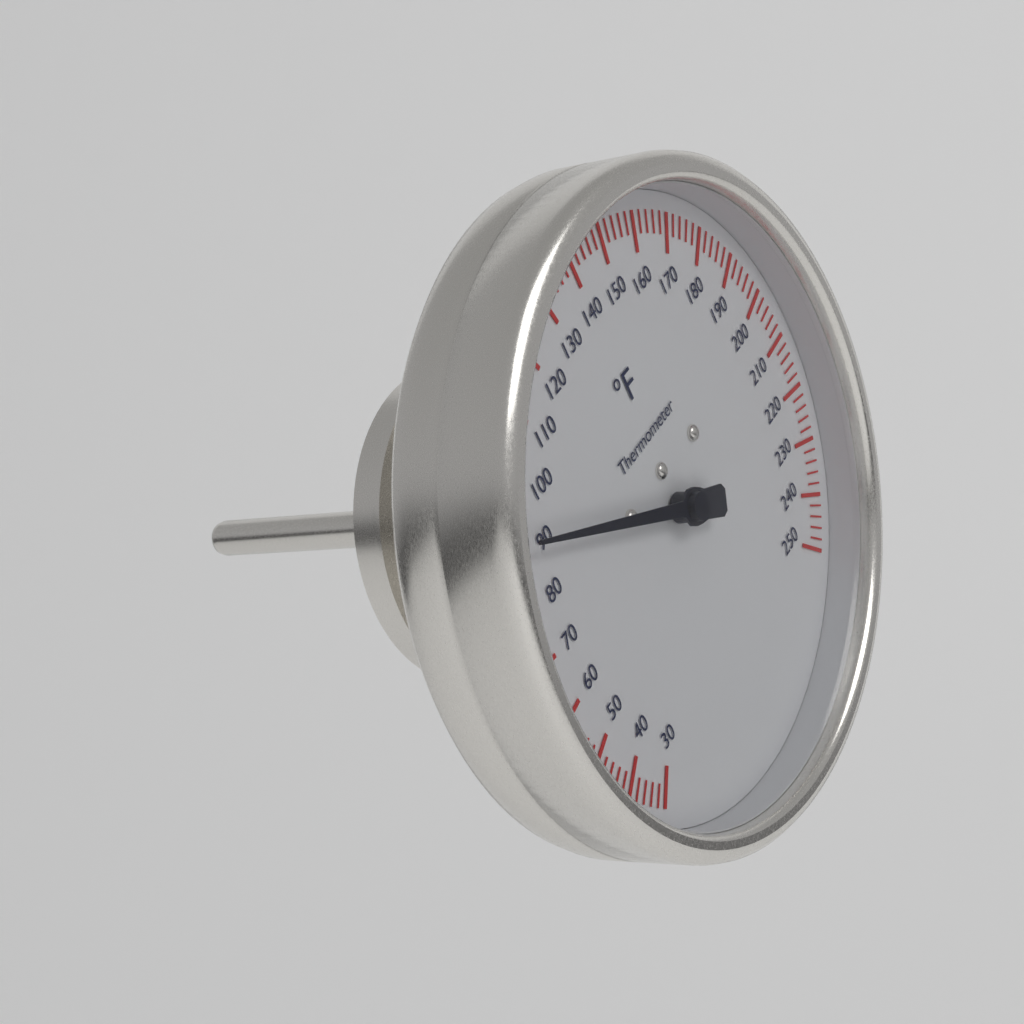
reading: 90 °F
